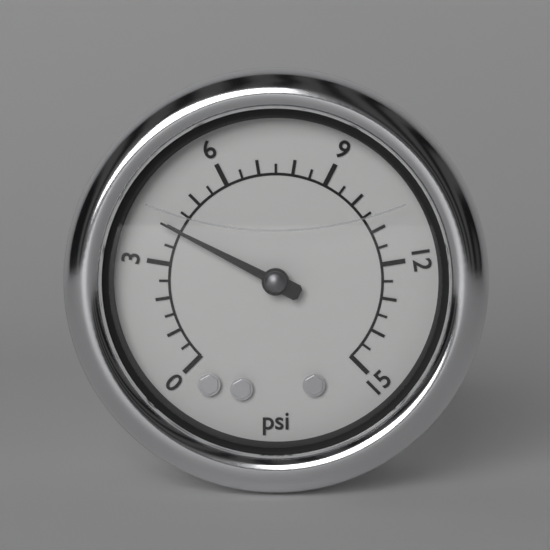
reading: 4.0 psi
